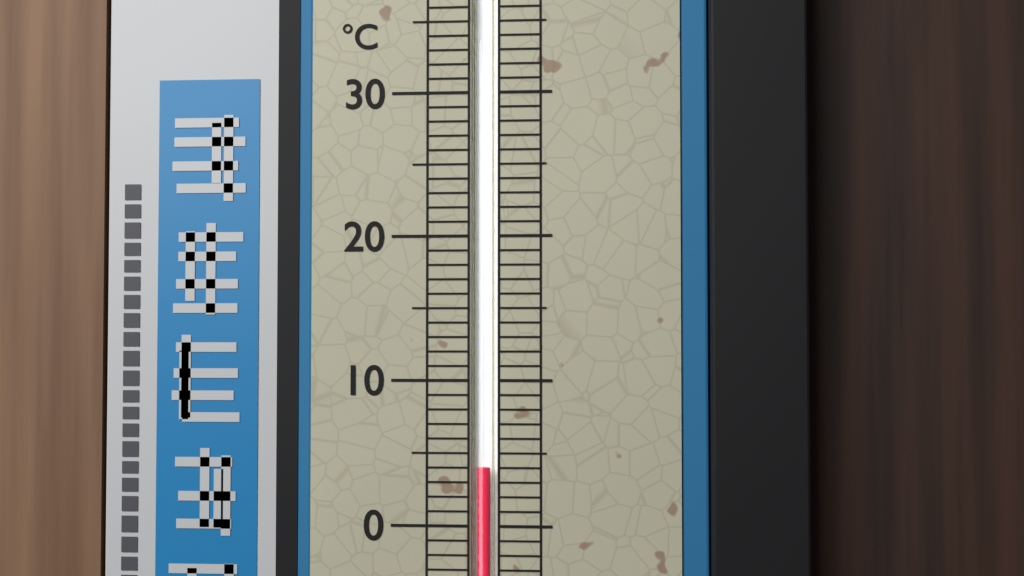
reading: 4 °C
